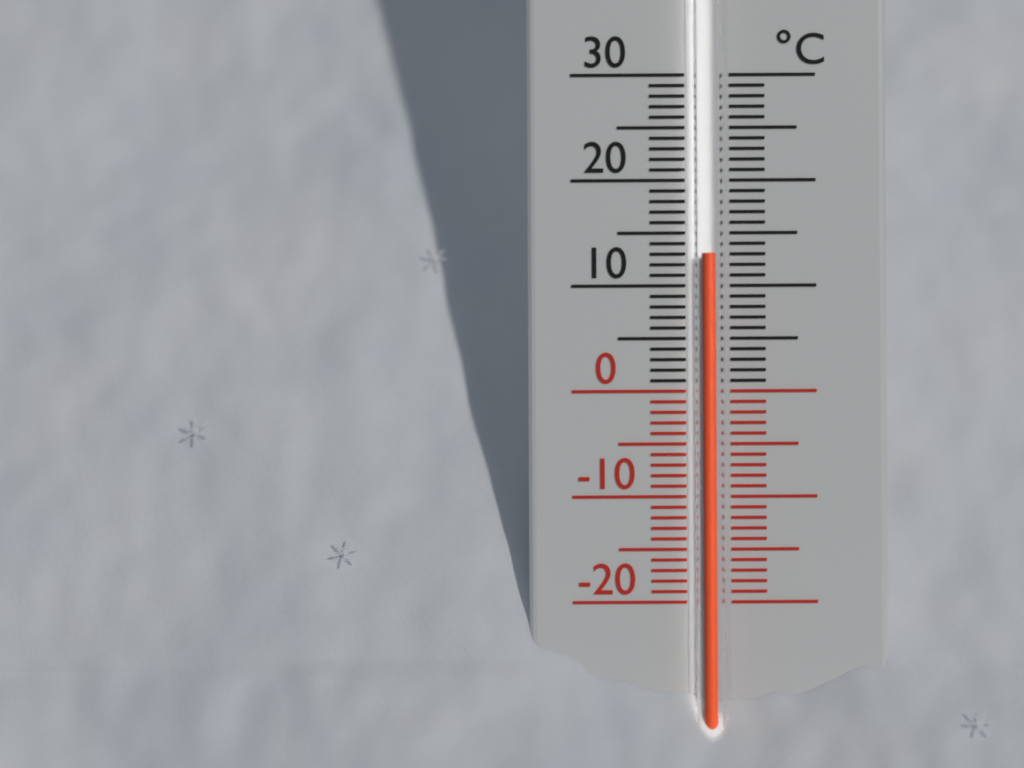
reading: 13 °C
